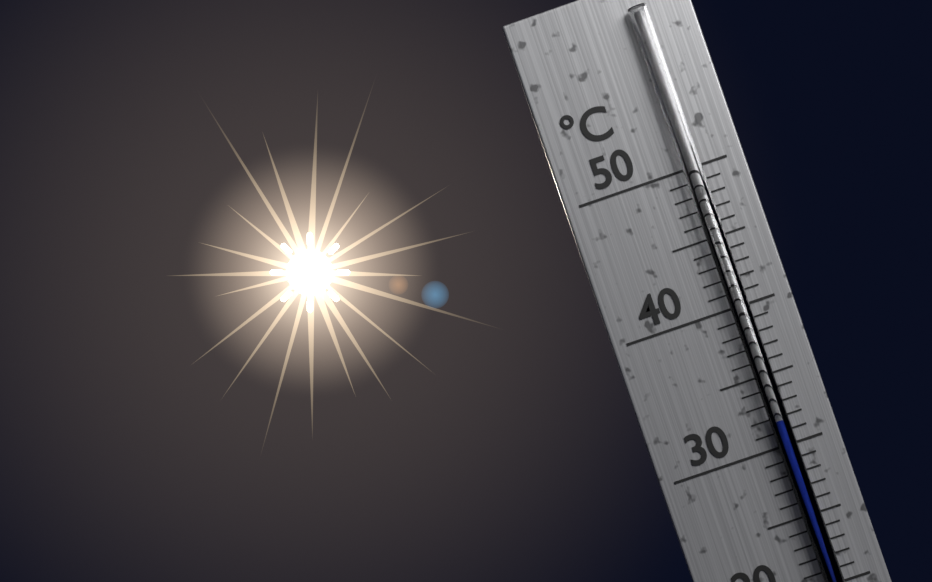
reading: 32 °C
